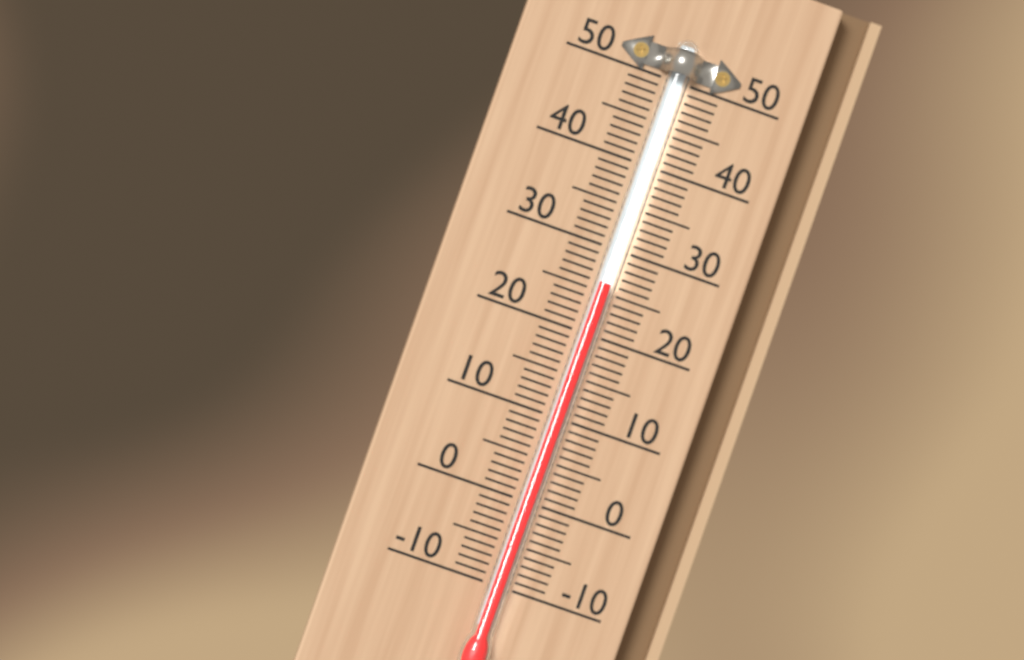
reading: 26 (no unit)
